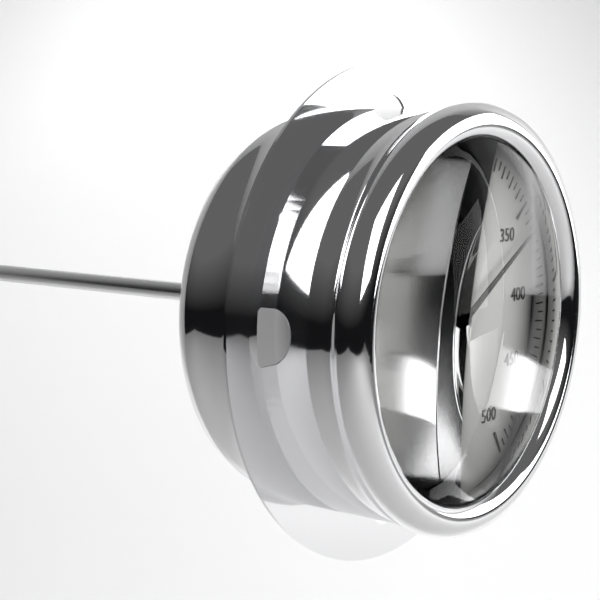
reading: 365 °F
